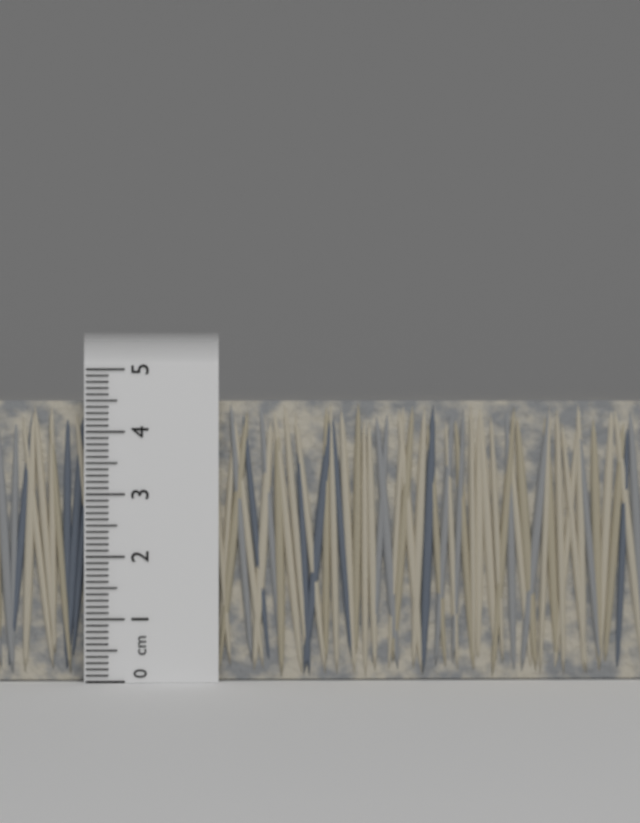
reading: 4.5 cm
